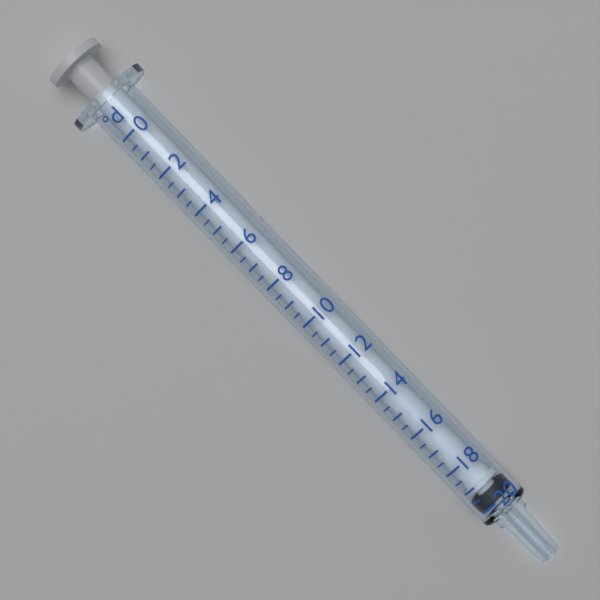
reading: 20.0 °d
